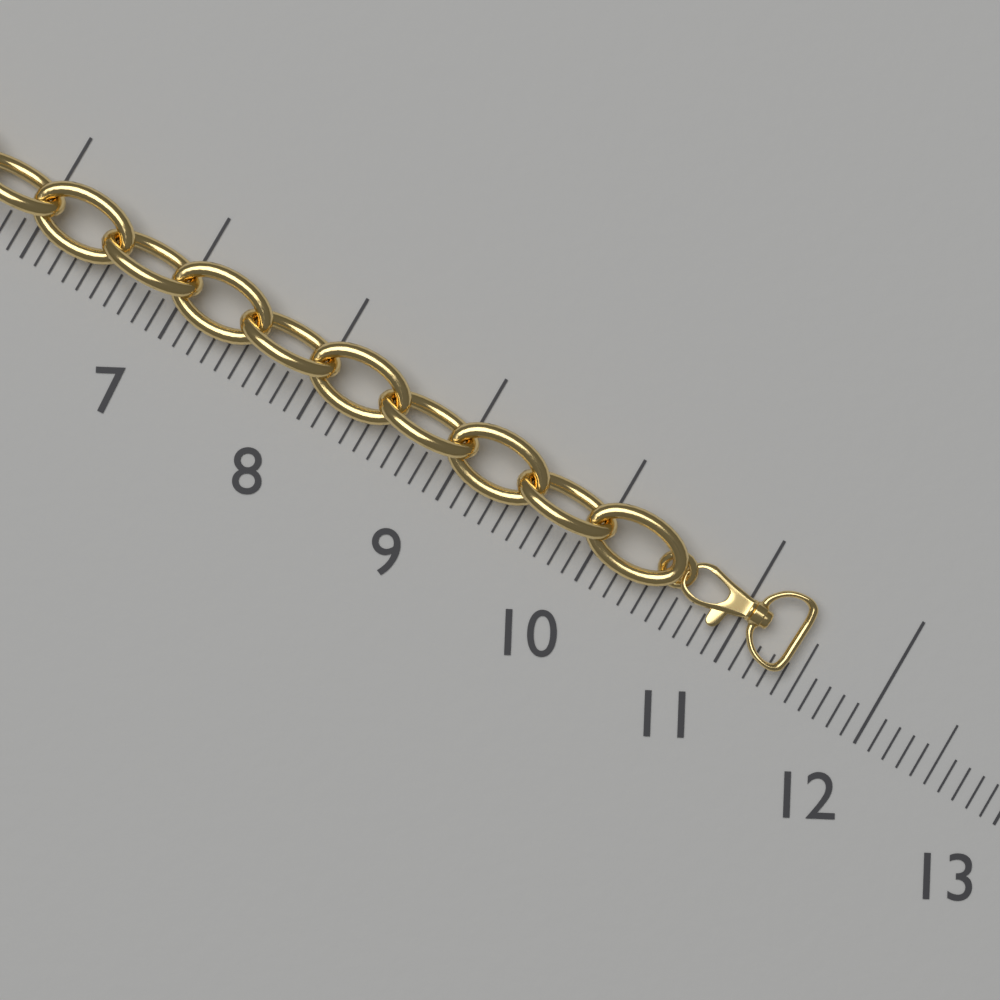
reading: 11.4 (no unit)
